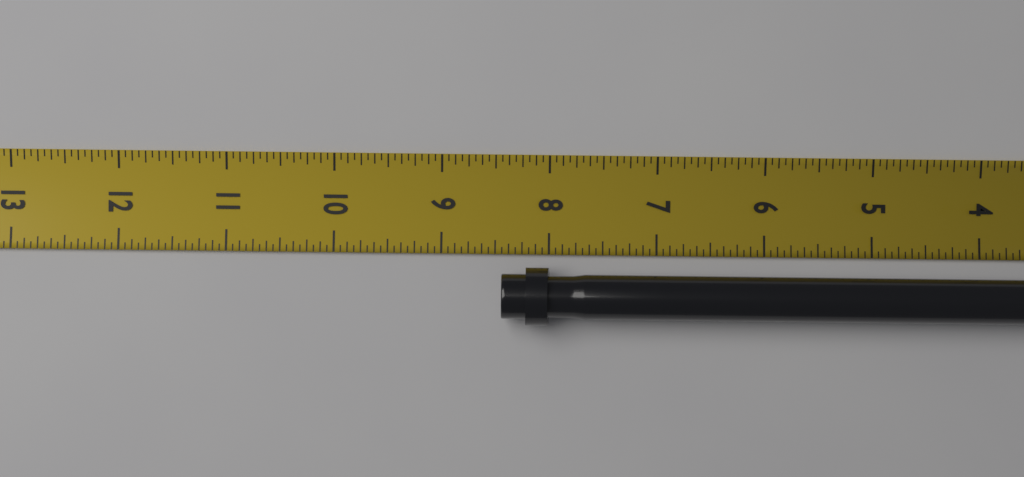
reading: 8.4375 in
